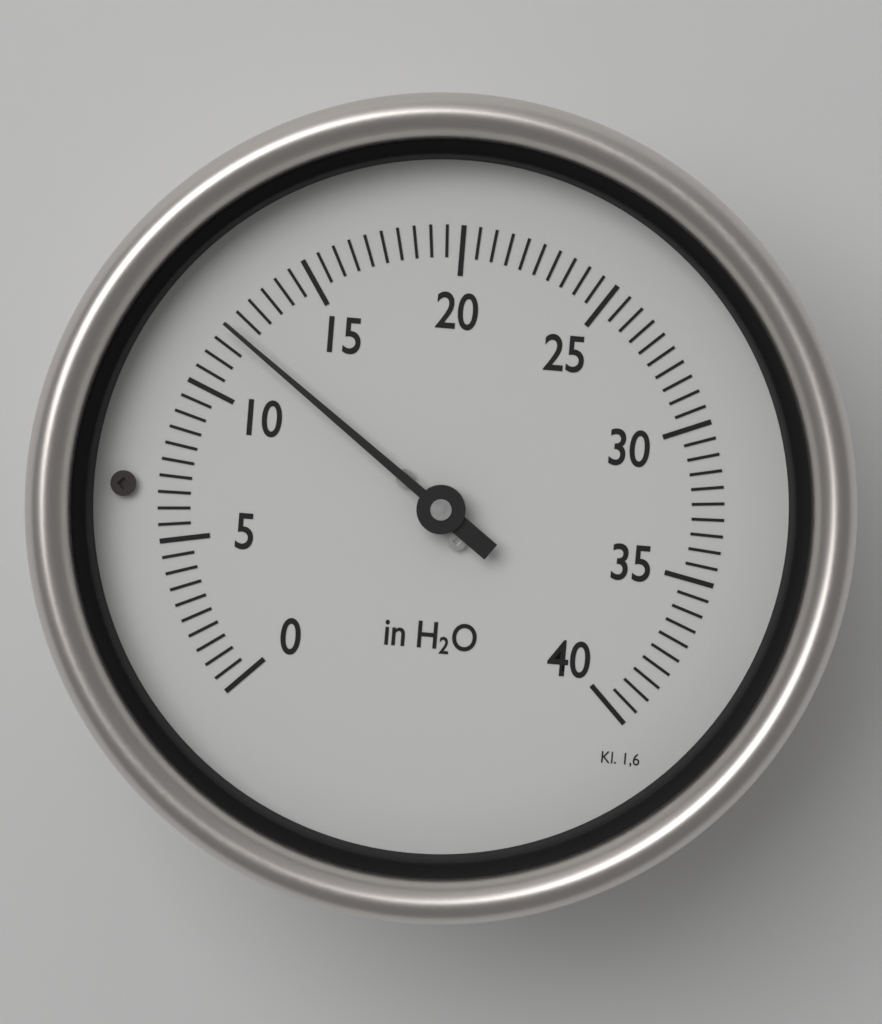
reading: 12.0 in H2O
